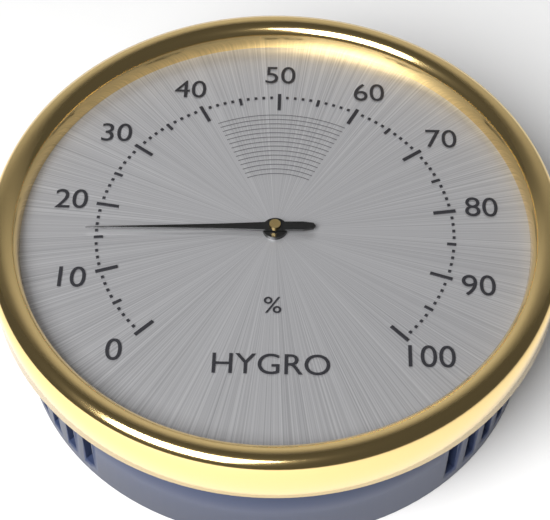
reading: 16 %
